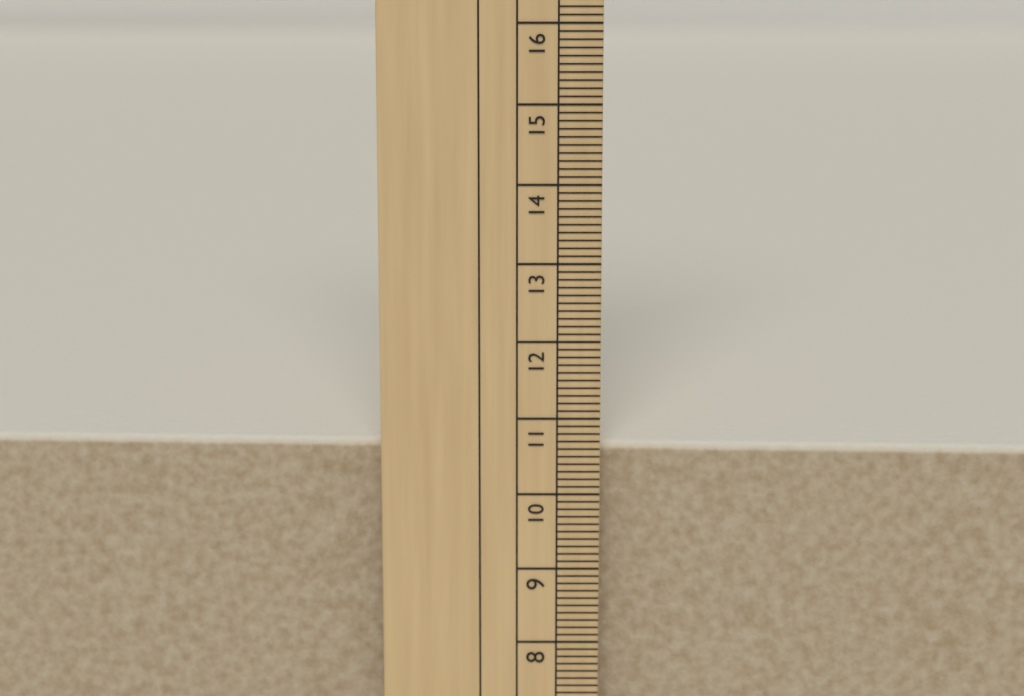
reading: 10.6 cm
